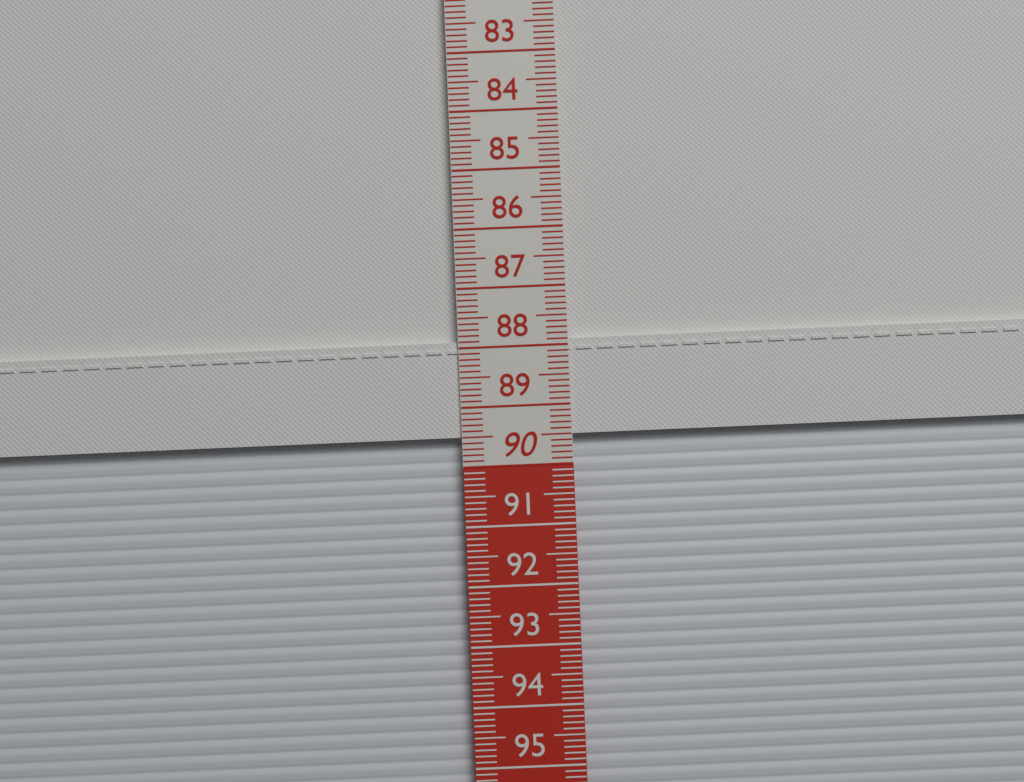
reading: 89.5 cm
